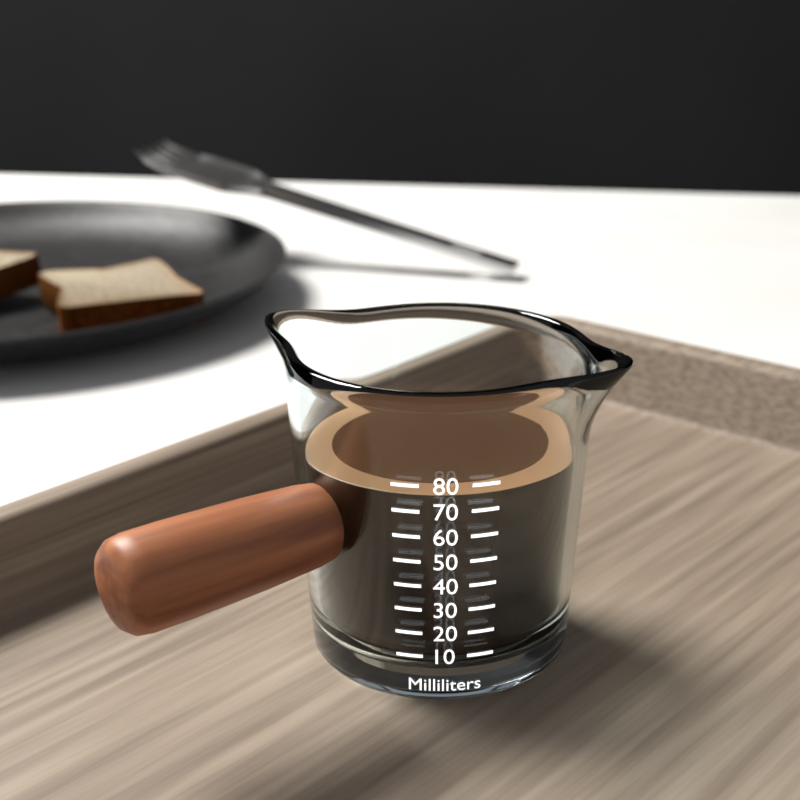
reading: 75 ml
